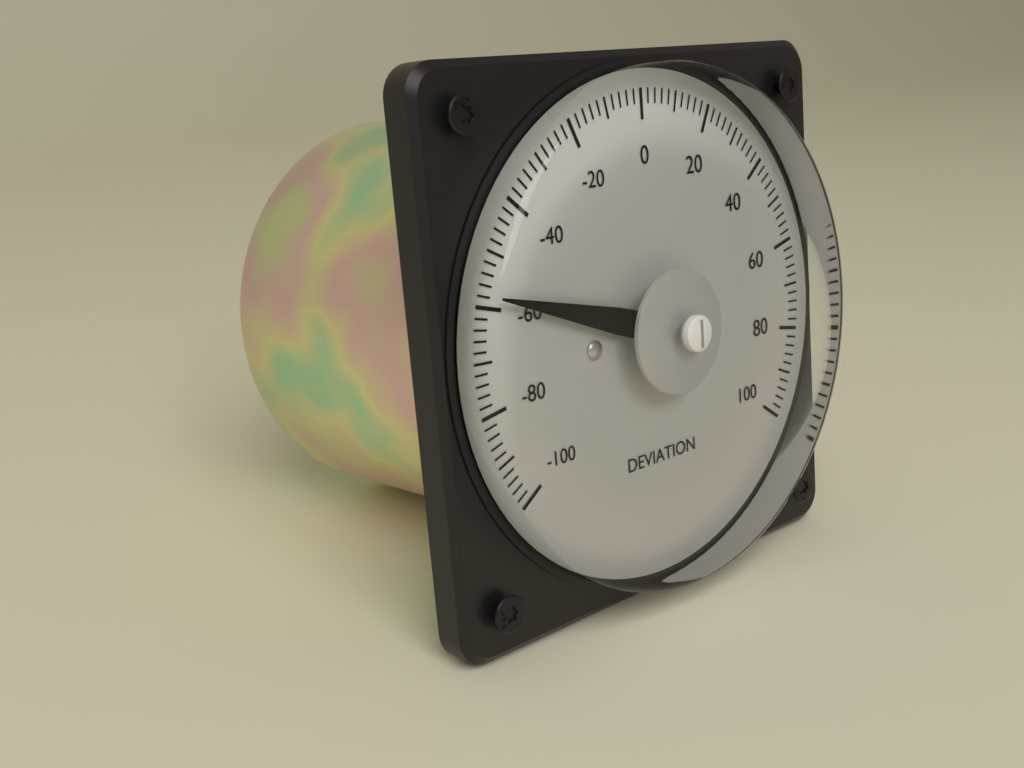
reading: -58 (no unit)
